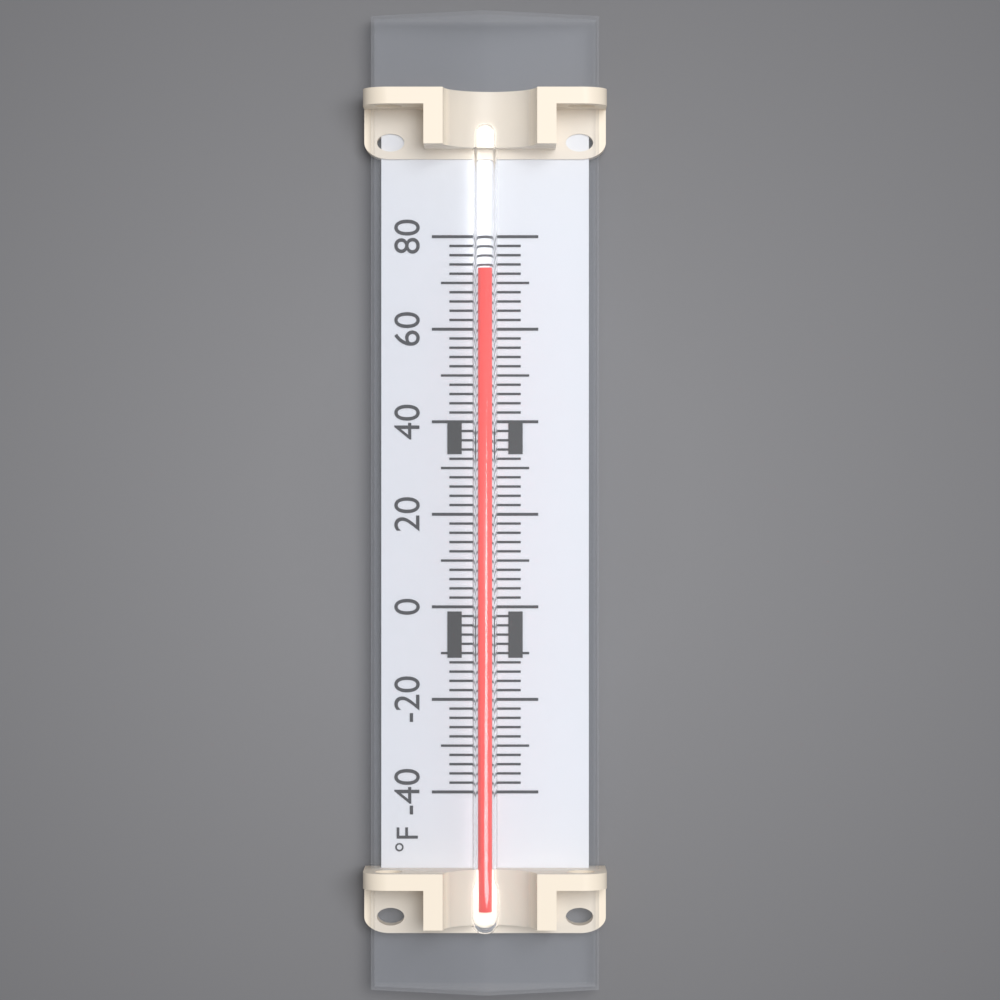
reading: 73 °F
